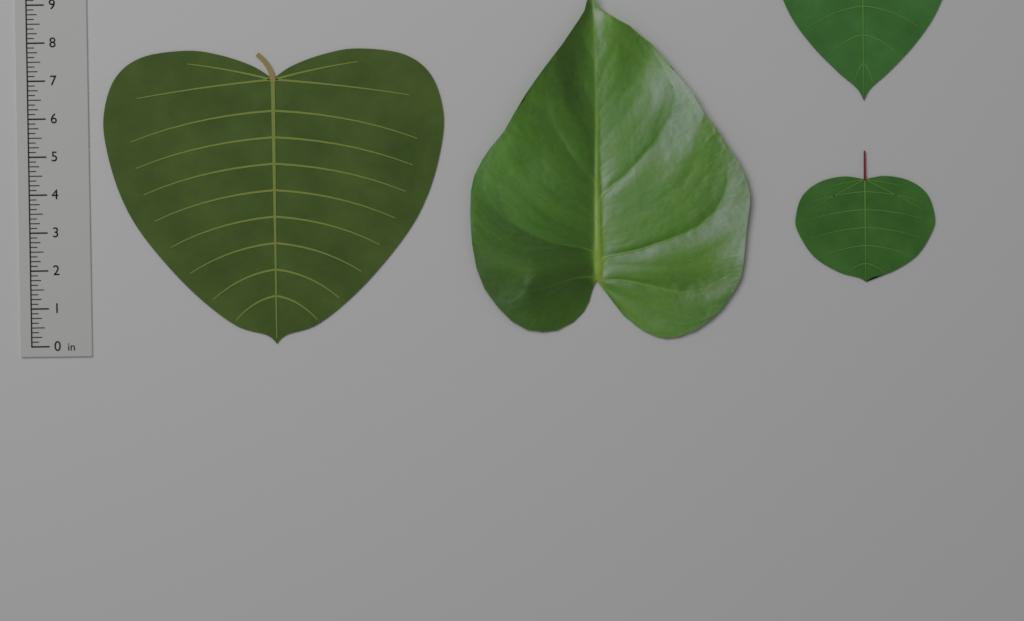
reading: 7.750 in
